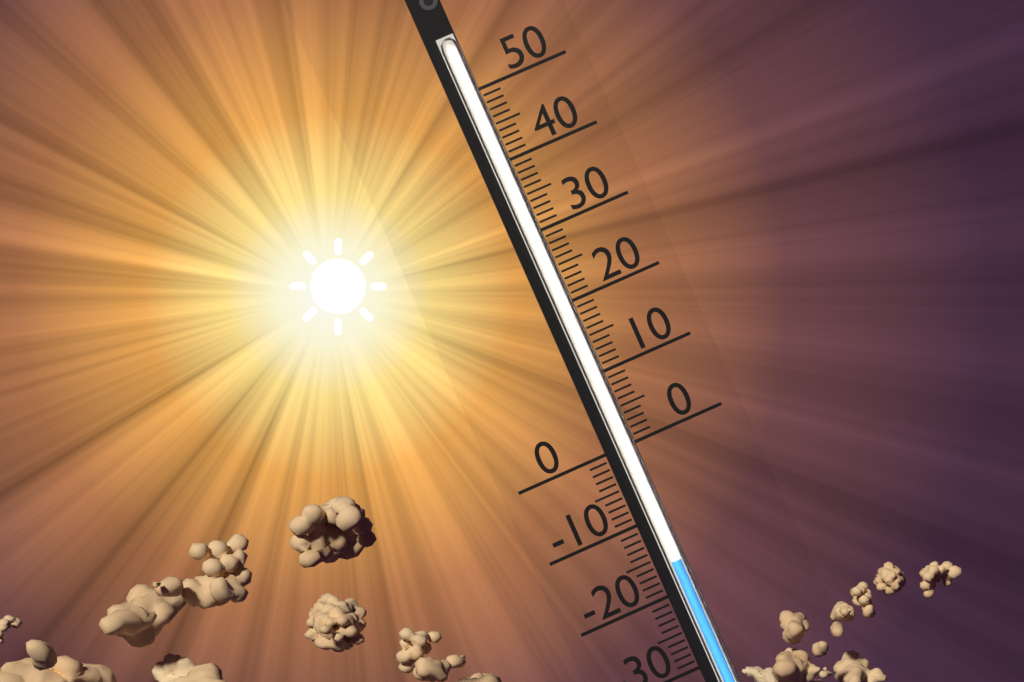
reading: -16 (no unit)
